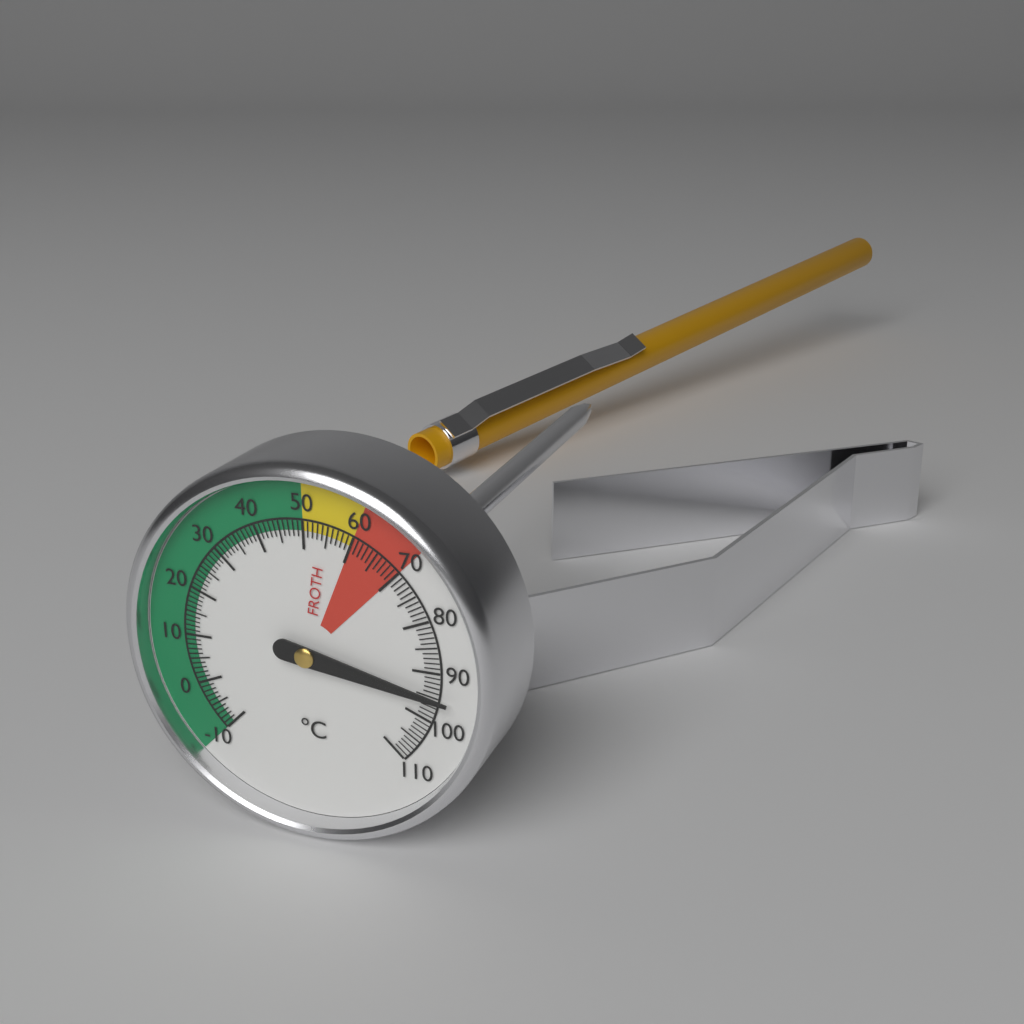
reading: 95 °C
